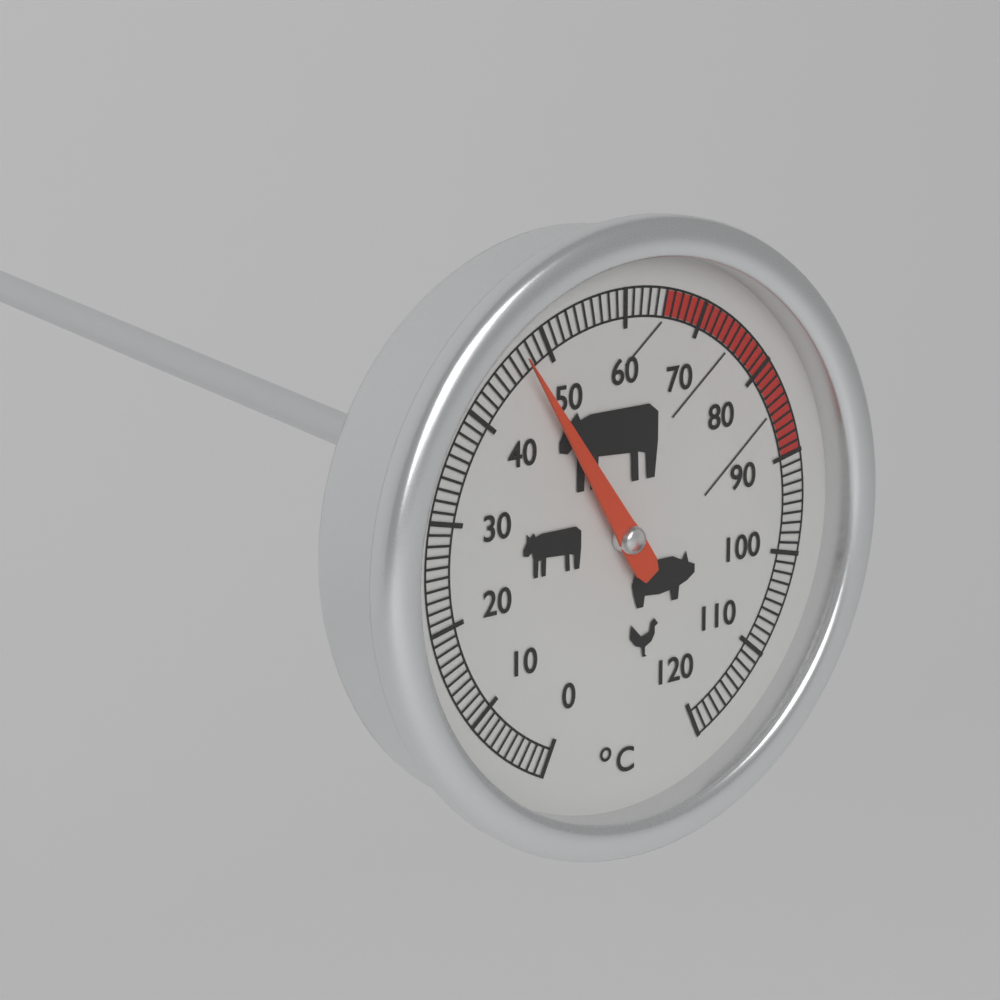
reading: 47 °C
